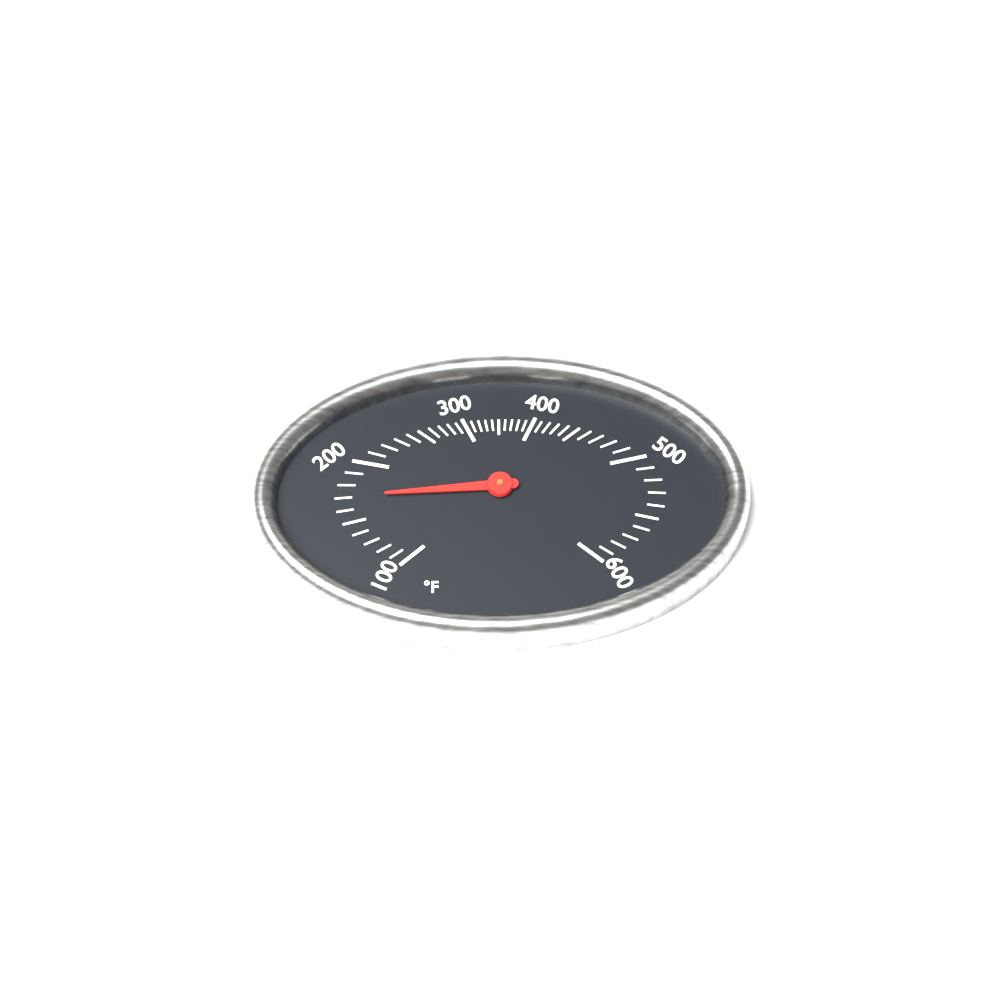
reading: 170 °F
